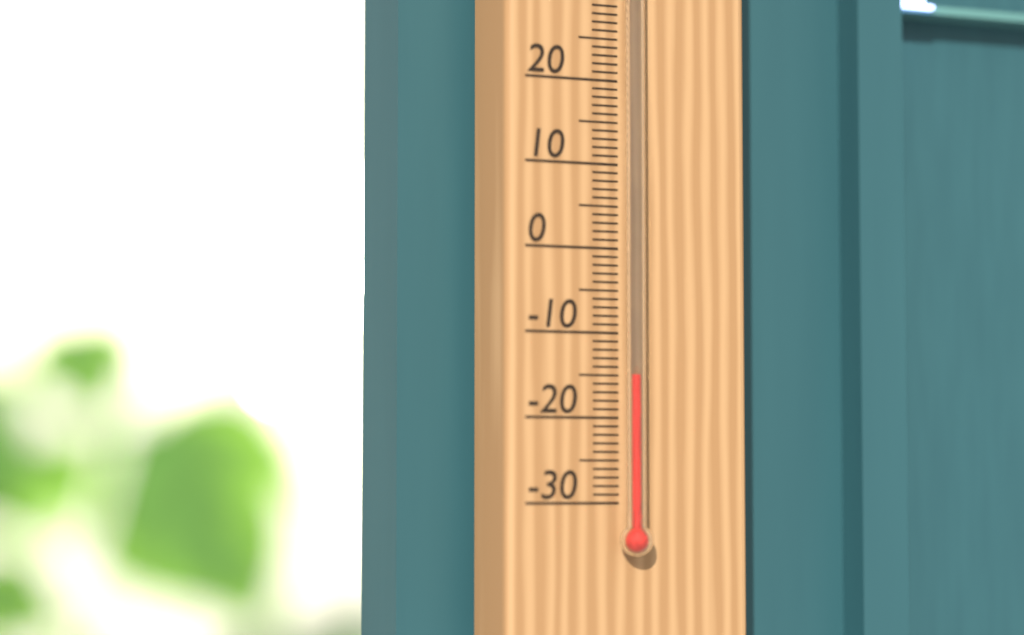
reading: -15 °C
